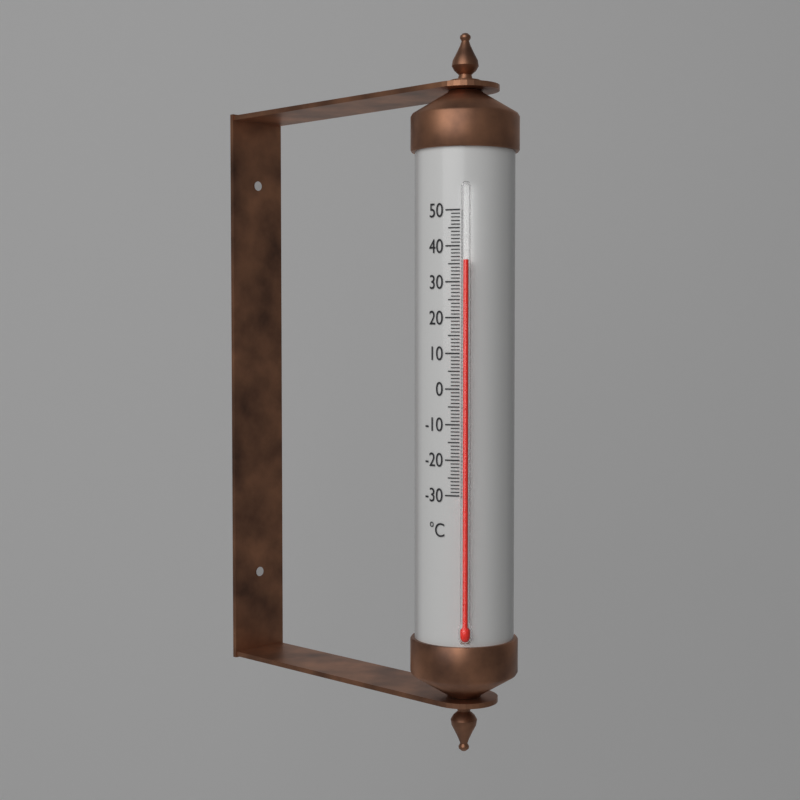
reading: 36 °C
